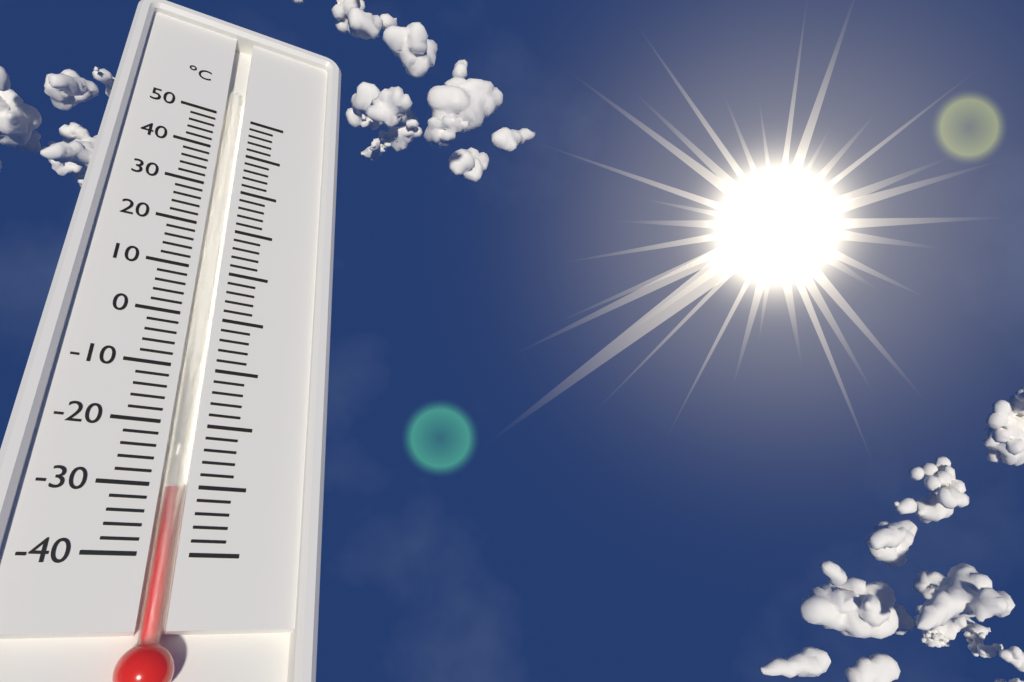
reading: -30 °C
